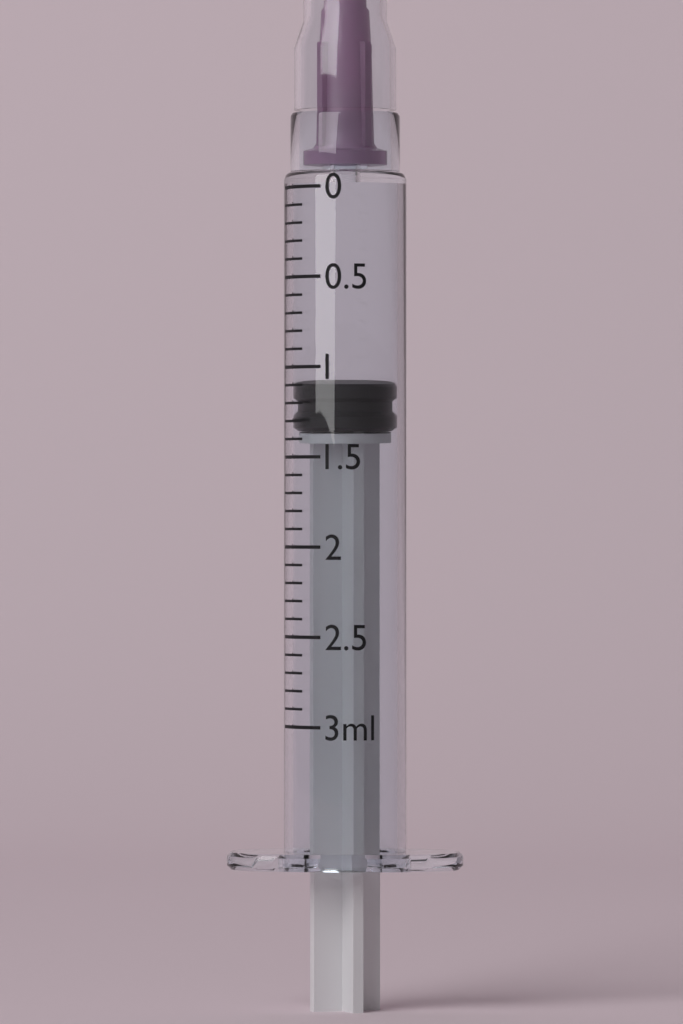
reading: 1.1 ml
